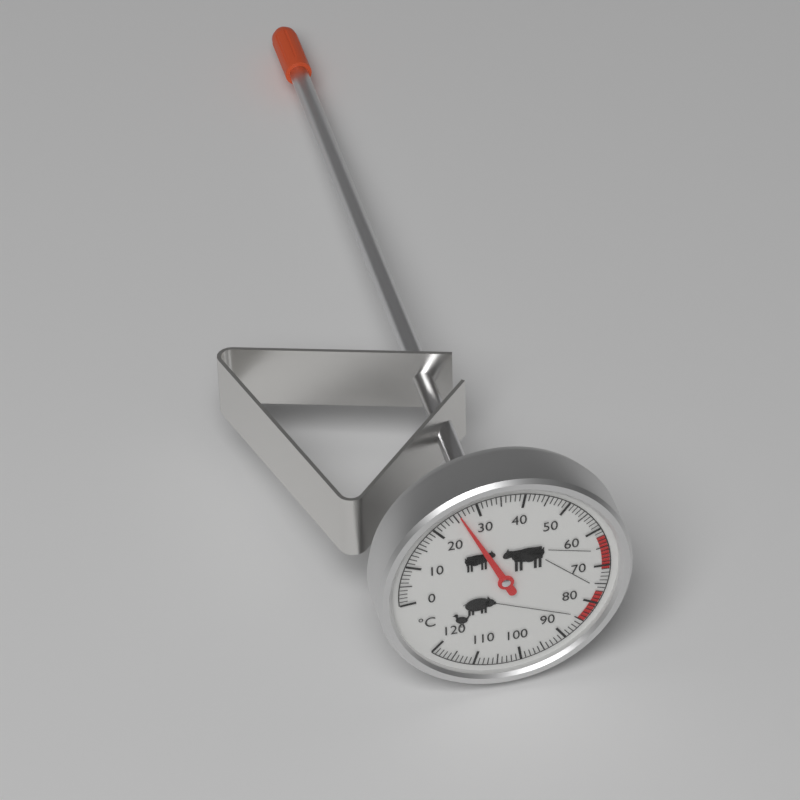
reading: 26 °C
